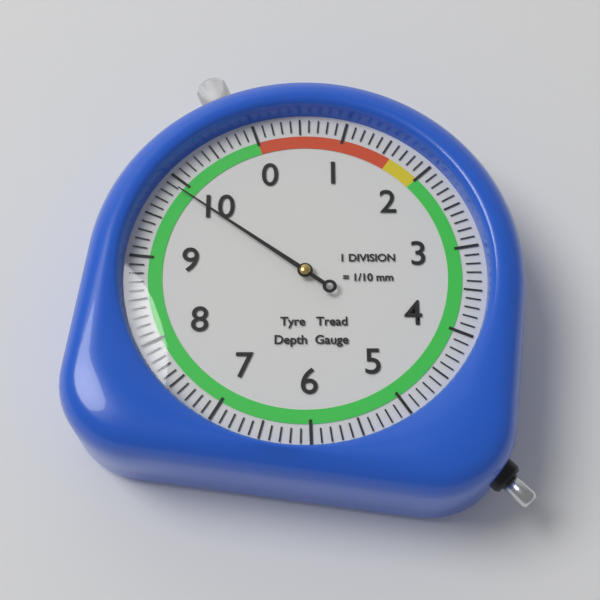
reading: 9.9 mm
